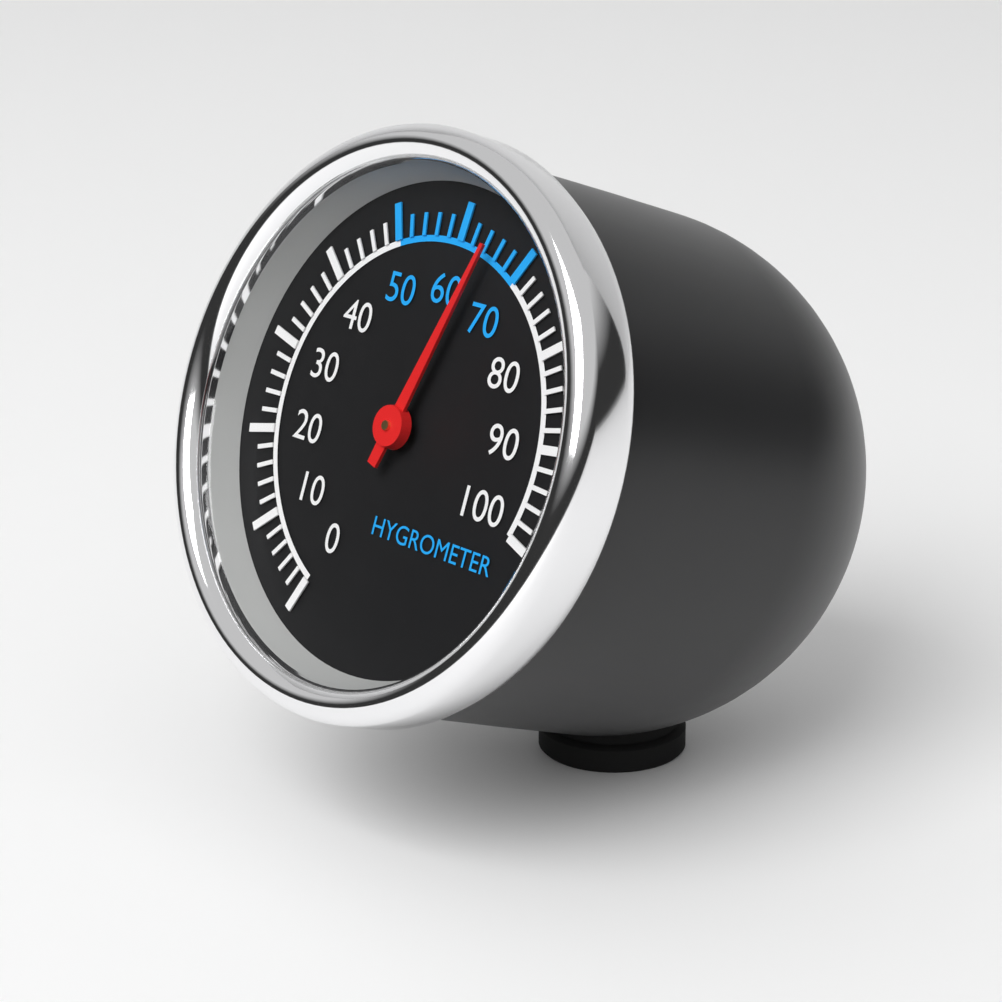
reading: 65 (no unit)
